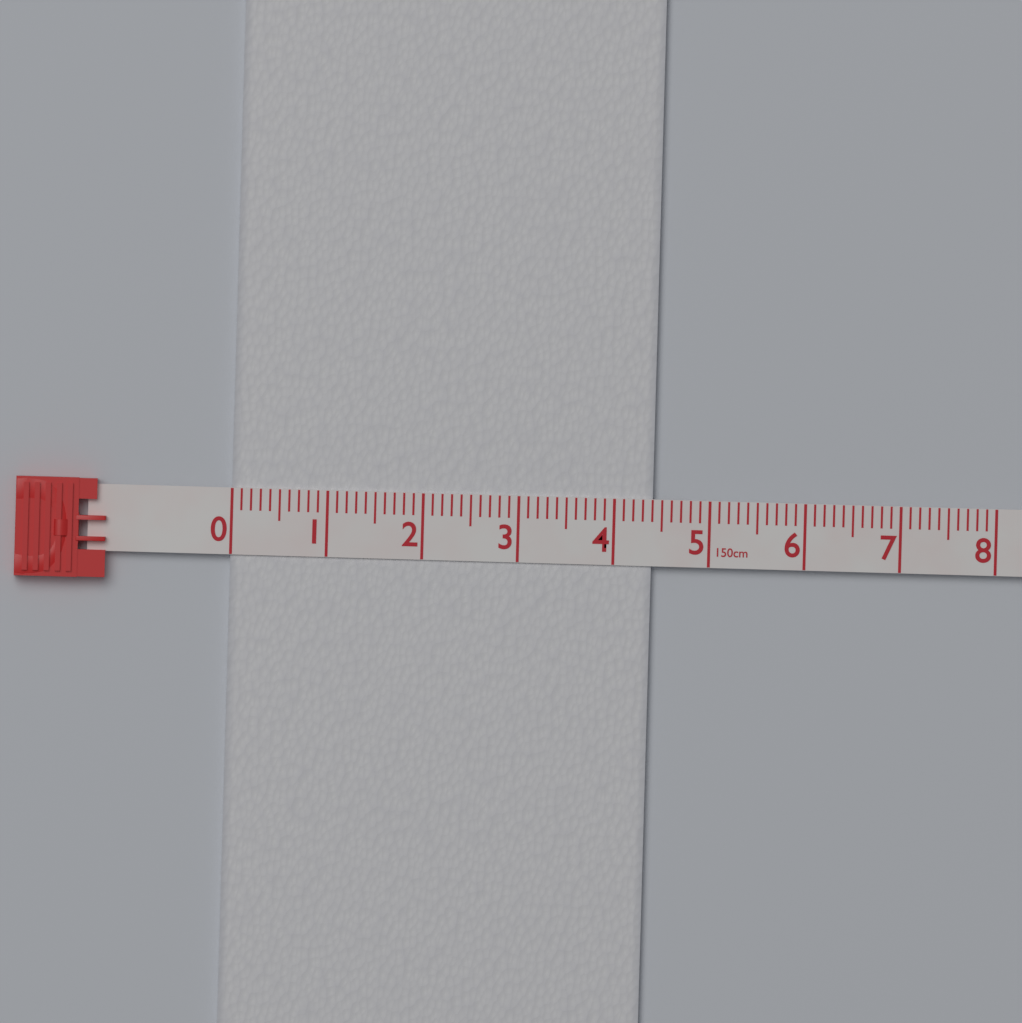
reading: 4.4 cm
